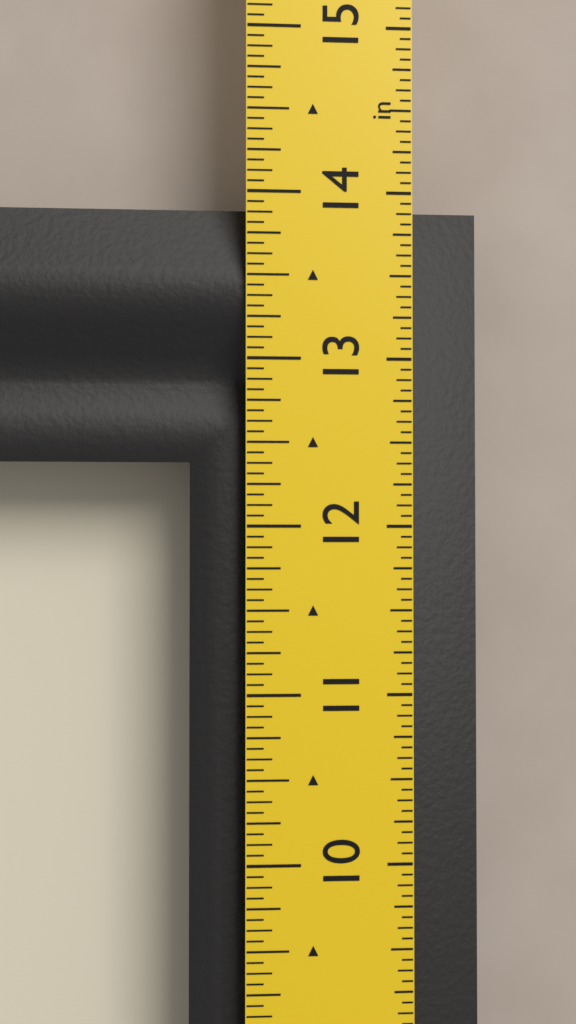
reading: 13.9375 in
